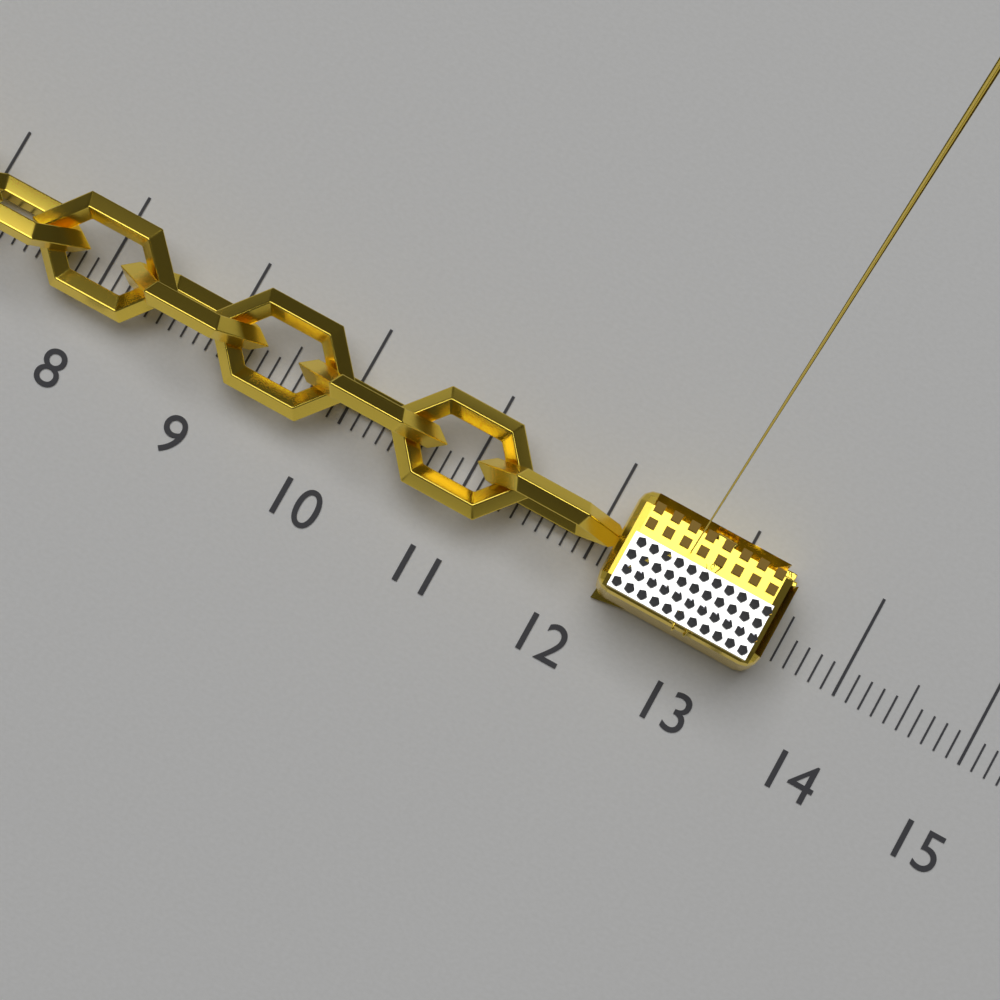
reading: 13.4 (no unit)
